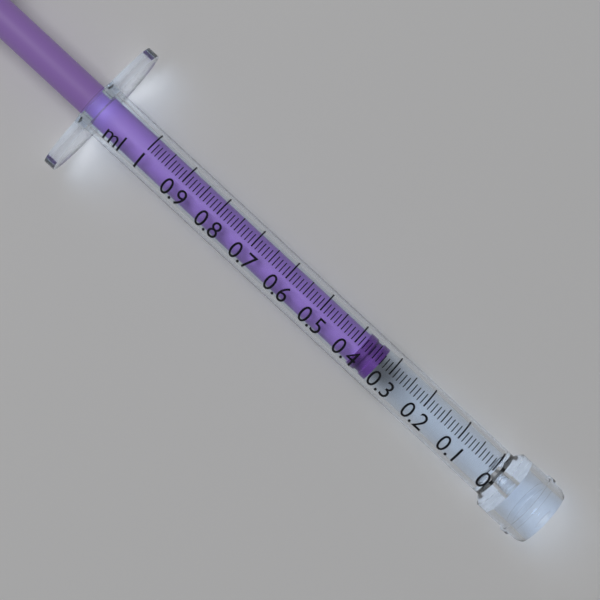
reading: 0.33 ml
